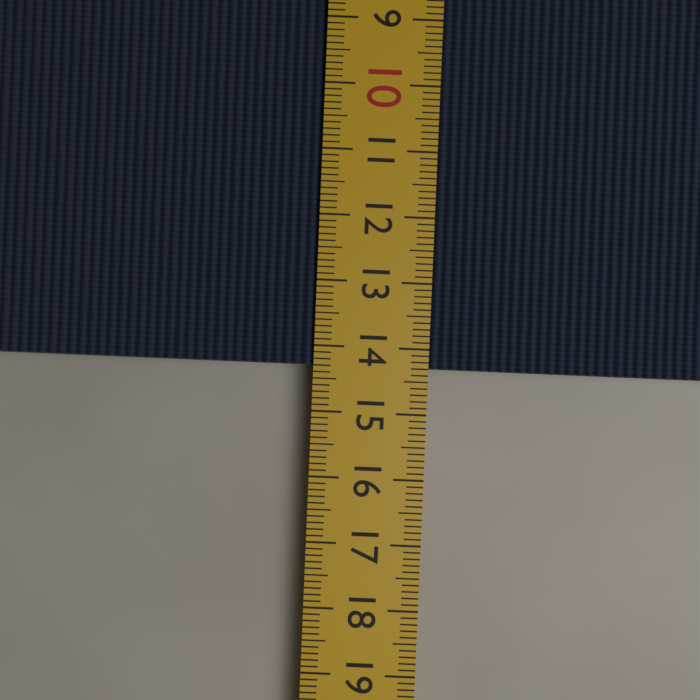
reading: 14.3 cm
